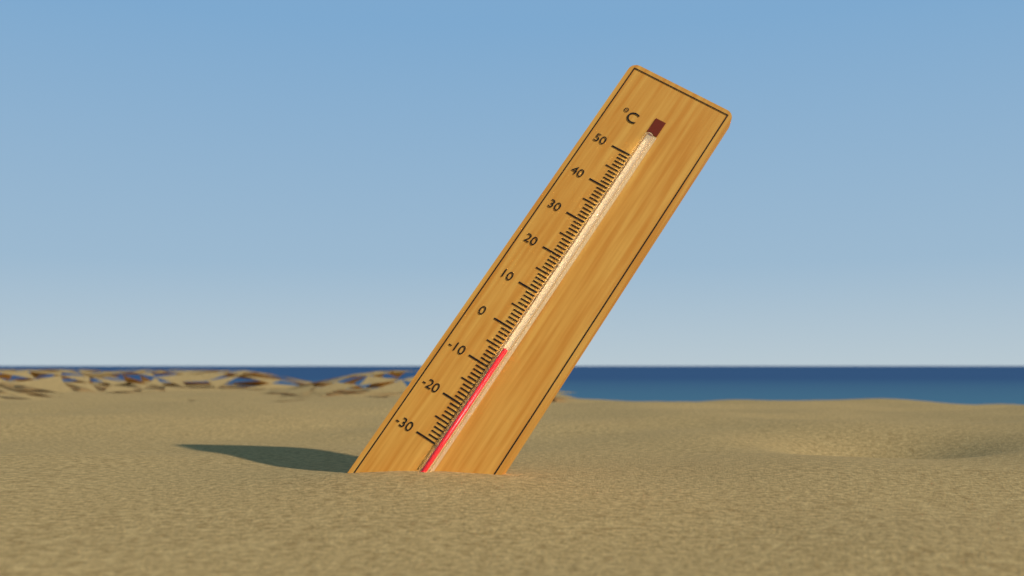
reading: -5 °C
